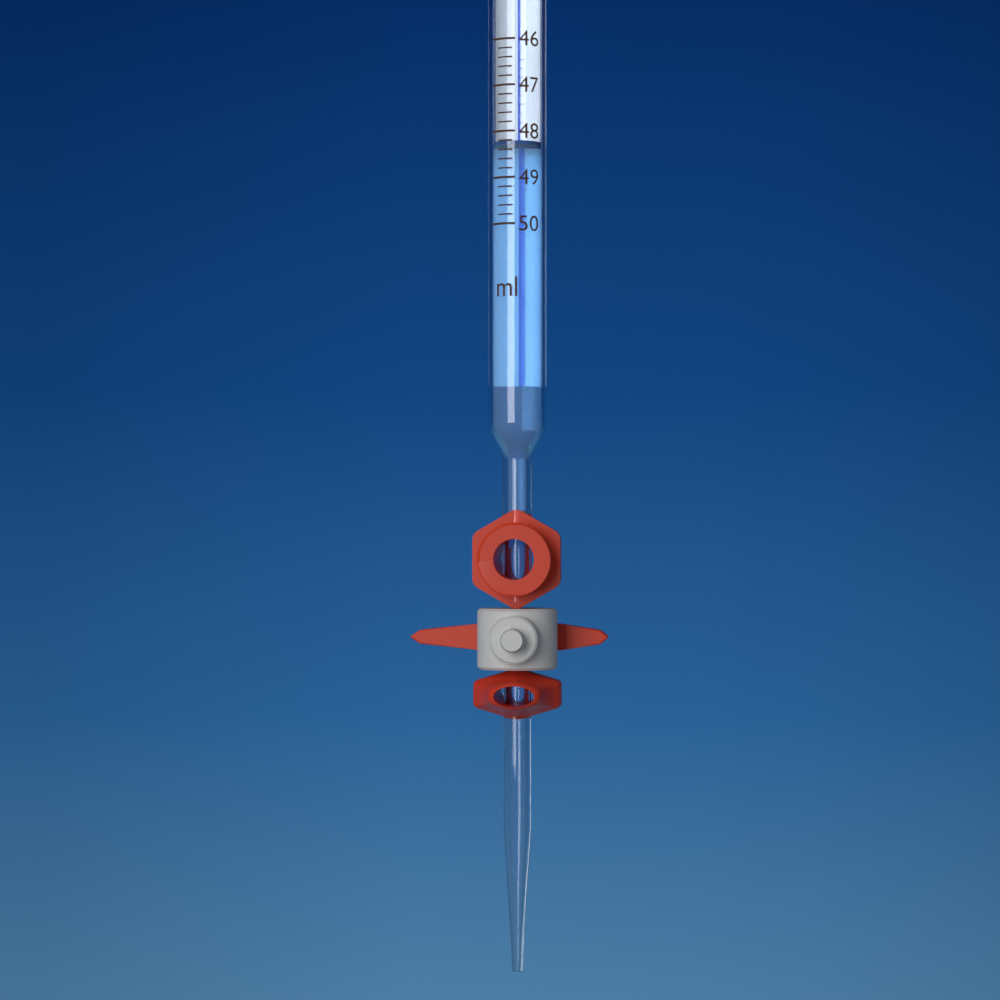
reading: 48.2 ml
